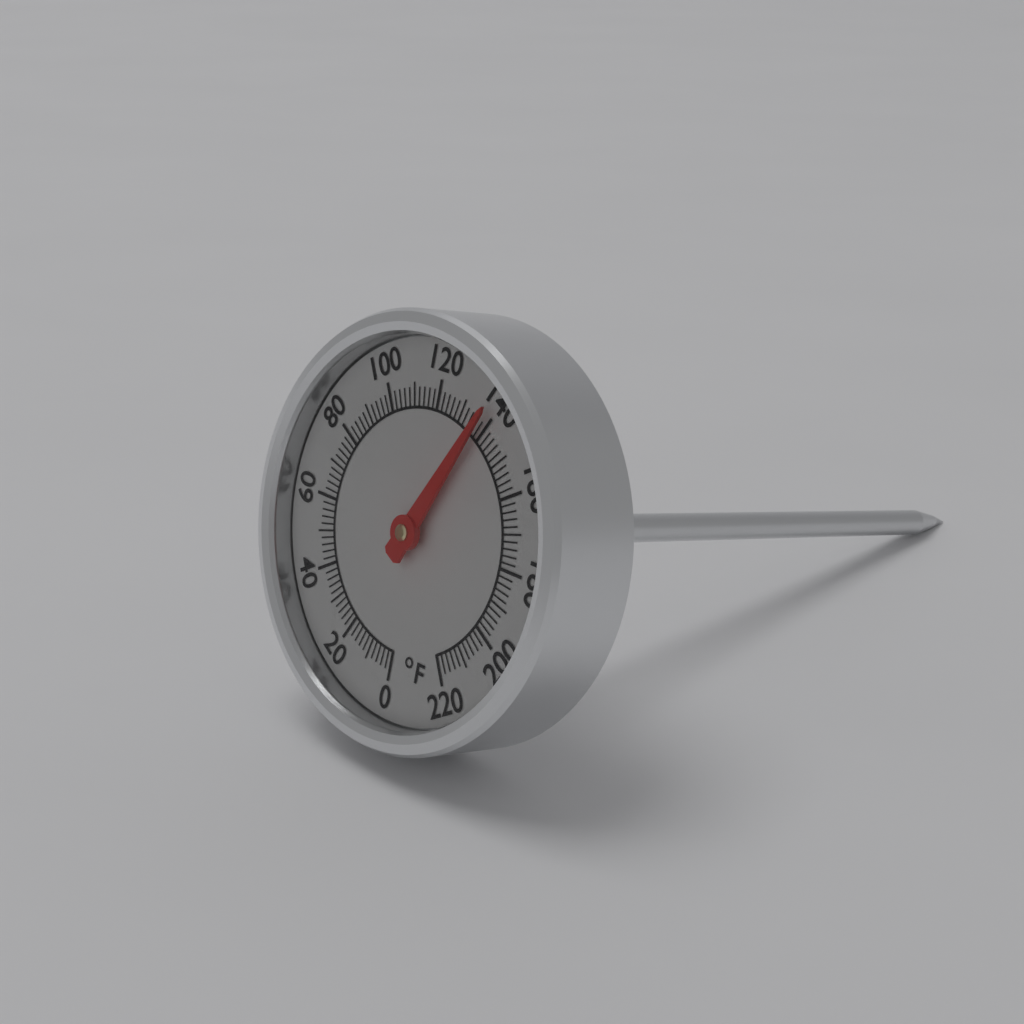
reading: 138 °F
